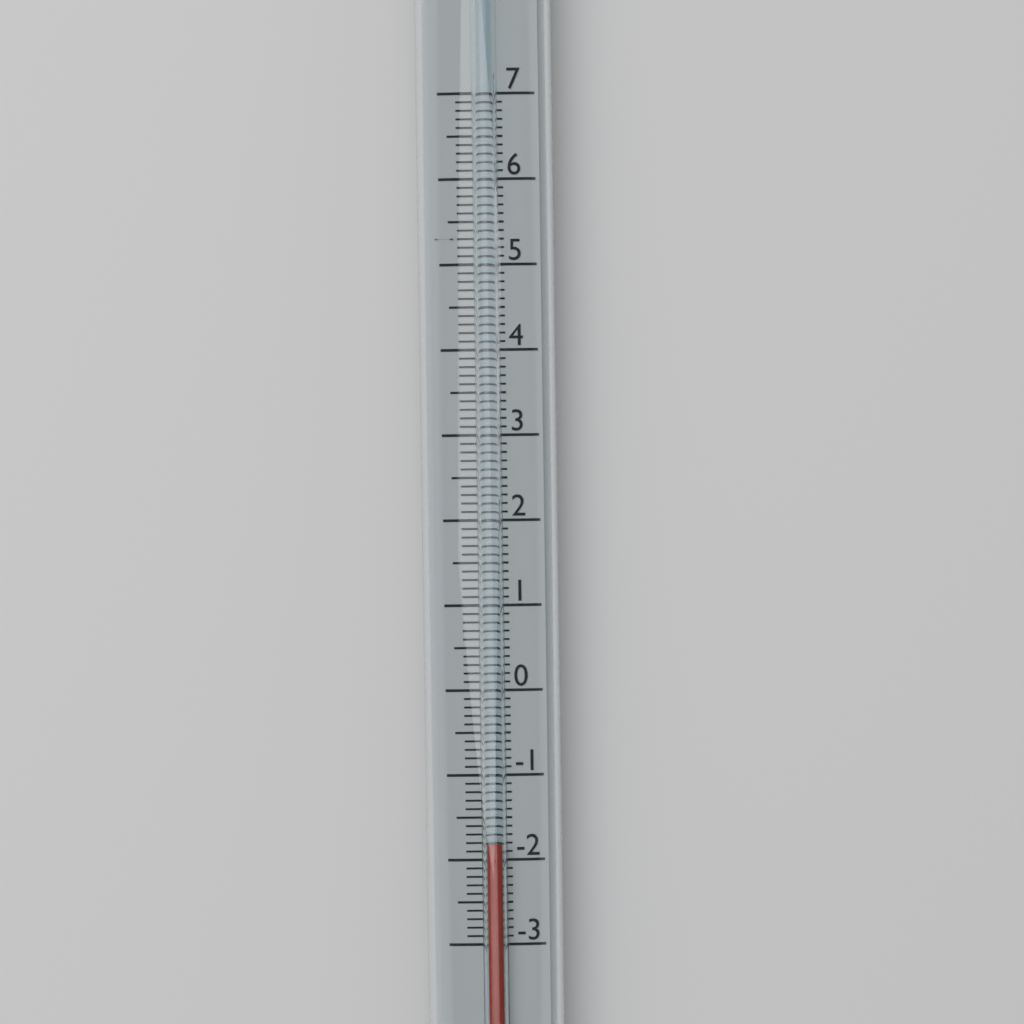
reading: -1.8 (no unit)
